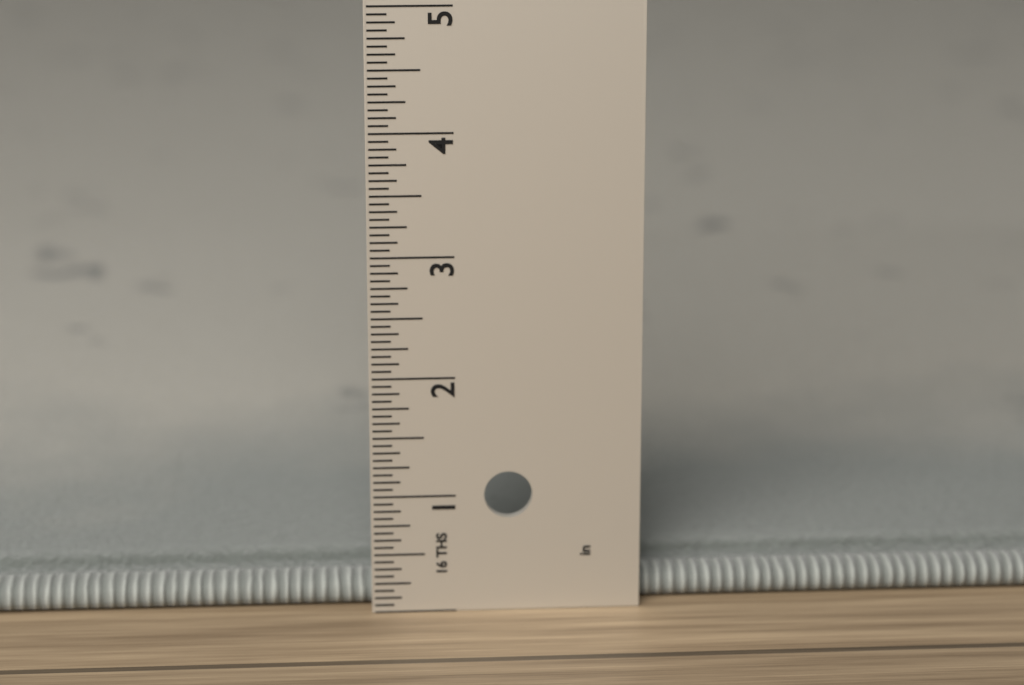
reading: 0.3750 in
